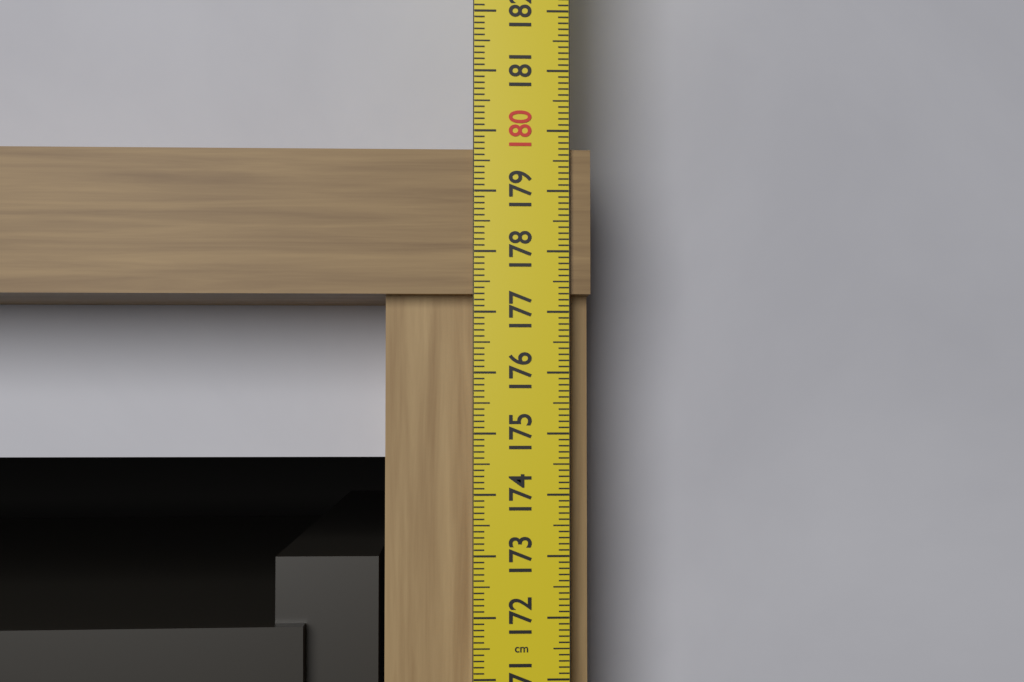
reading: 179.7 cm
